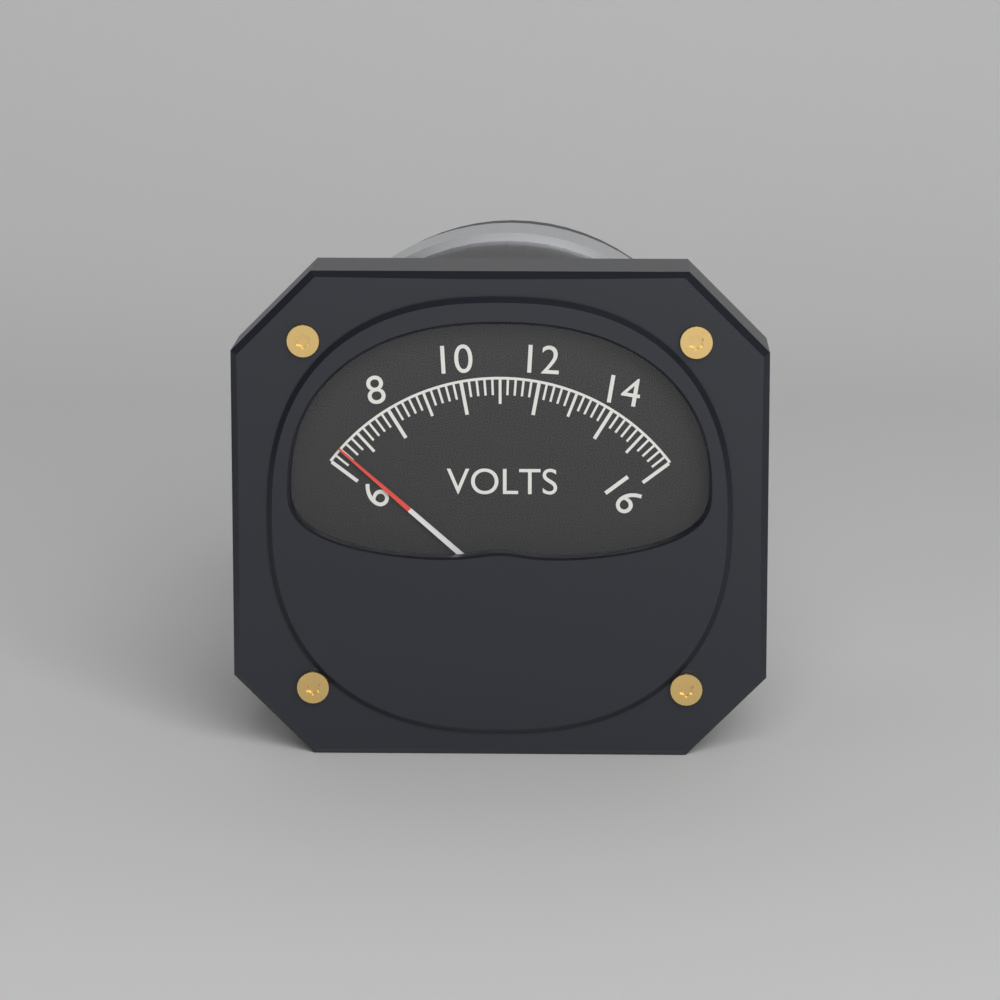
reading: 6.4 V
